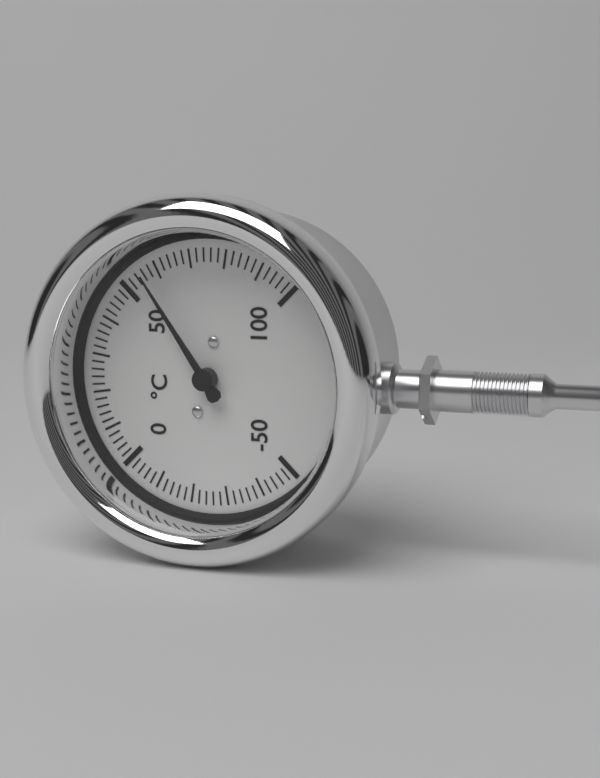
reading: 56 °C
